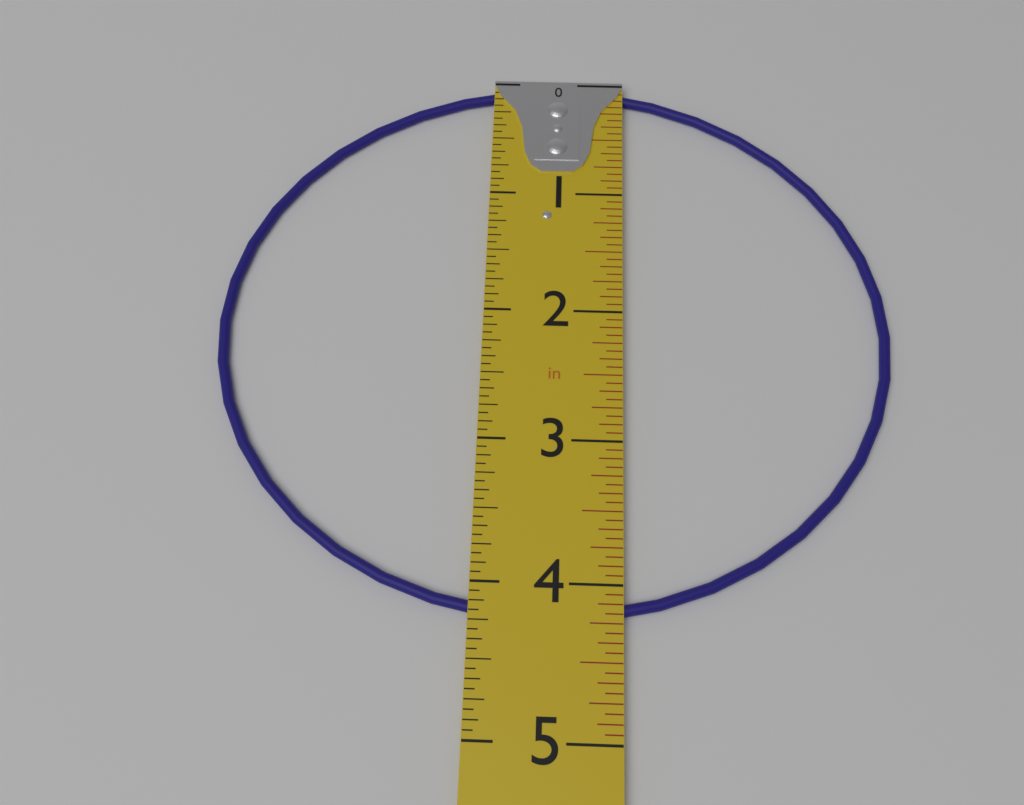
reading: 4.2500 in
